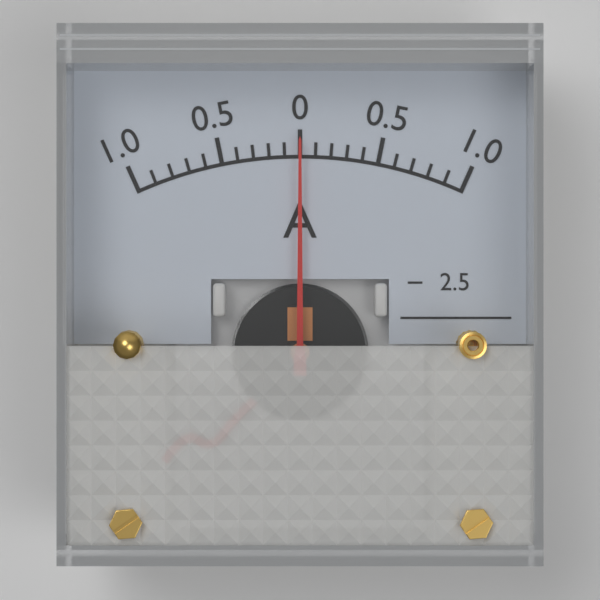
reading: 0.0 A
